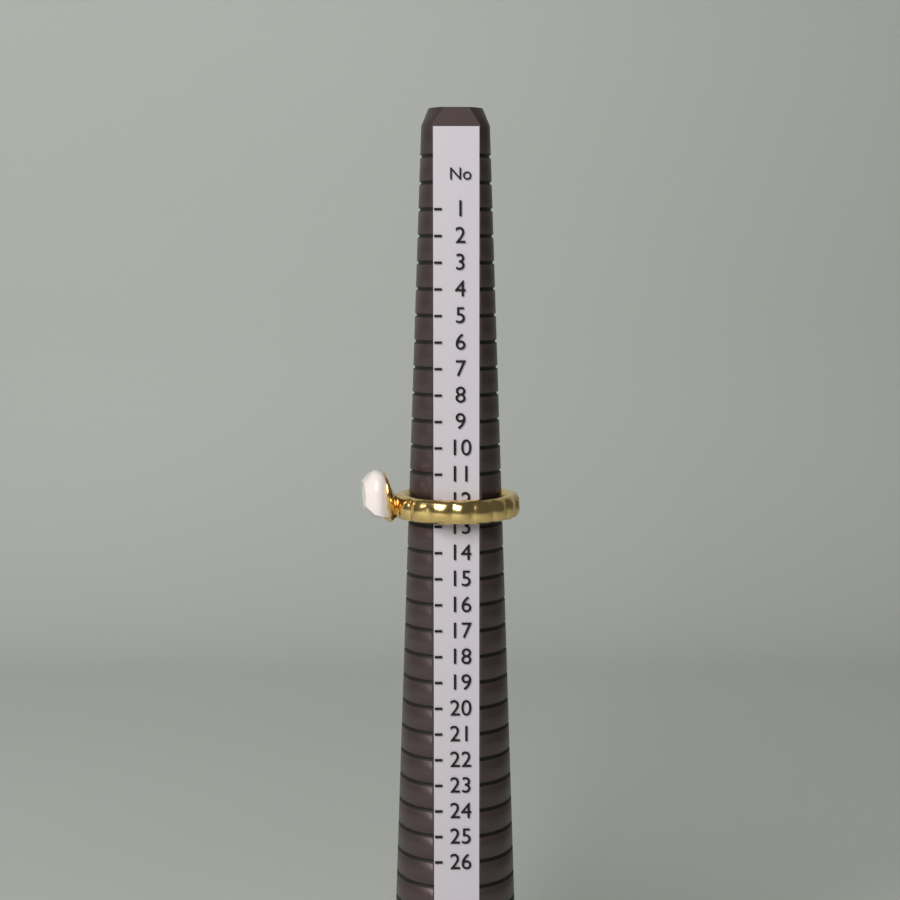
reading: 13 (no unit)
